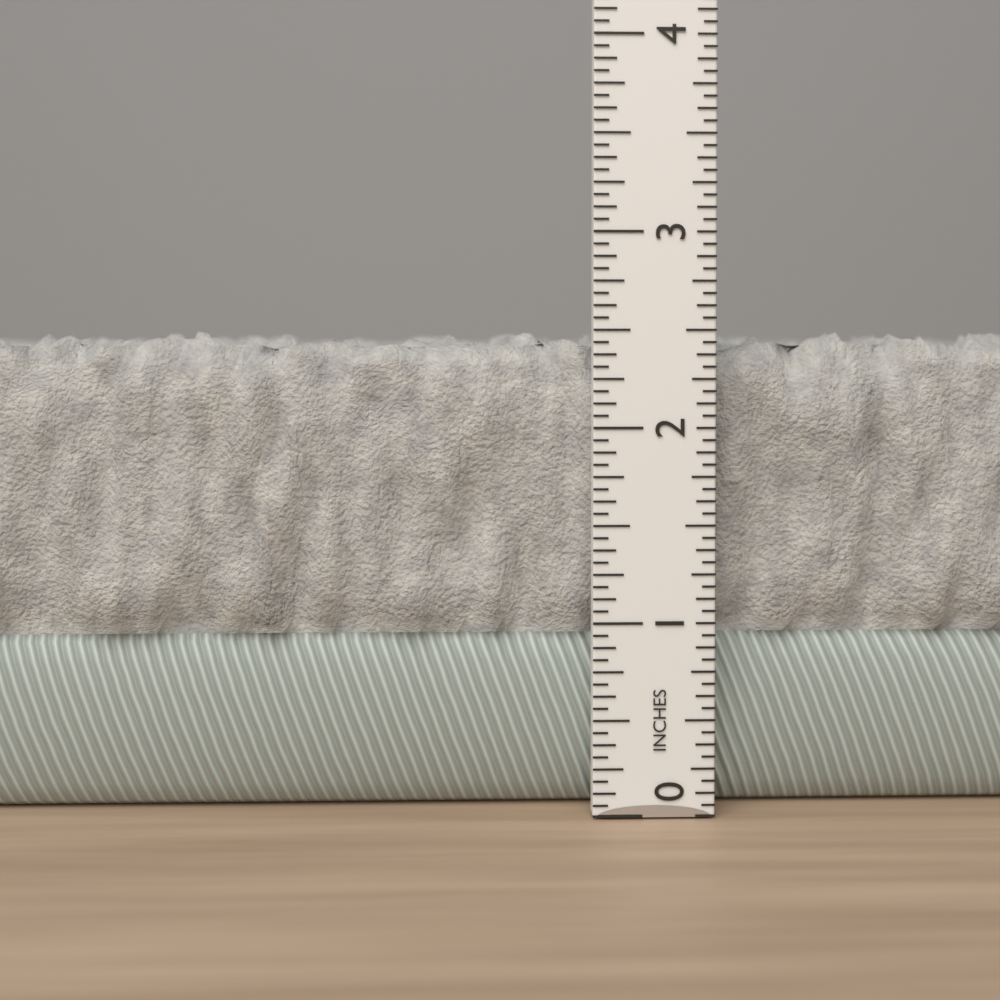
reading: 2.5000 in
